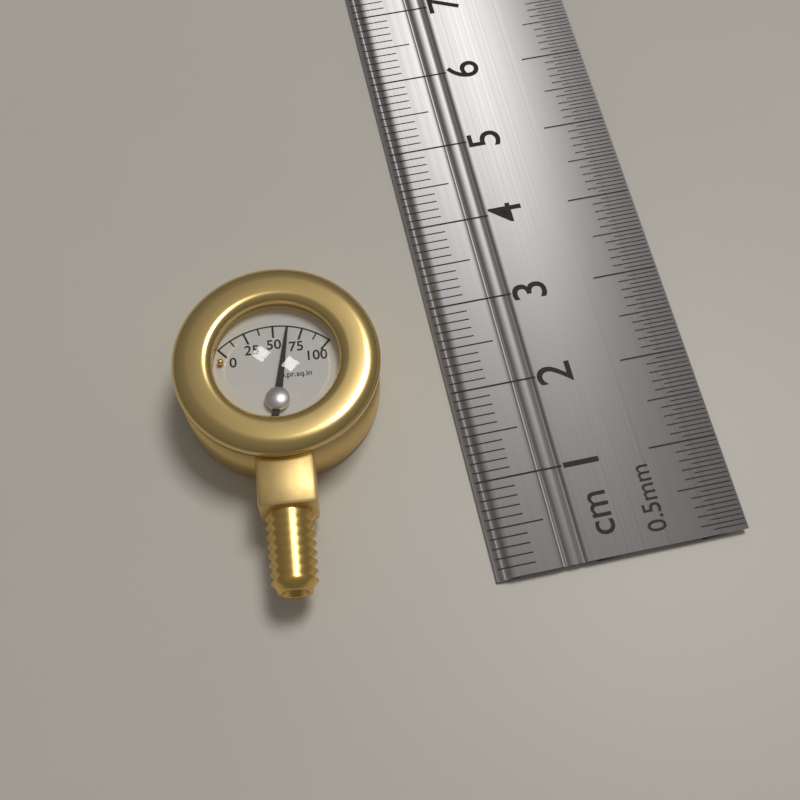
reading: 62.5 psi
